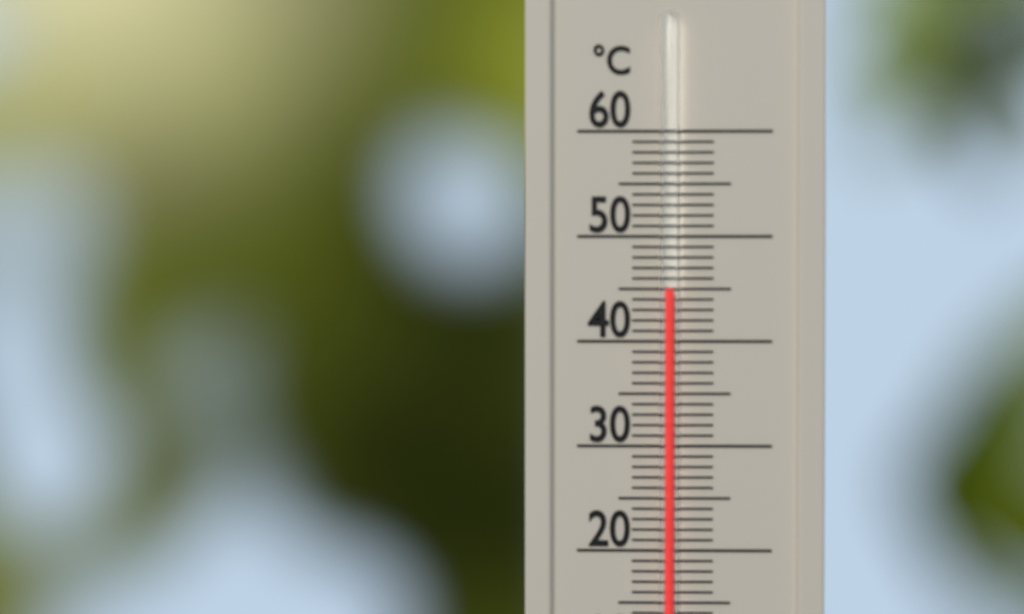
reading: 45 °C
